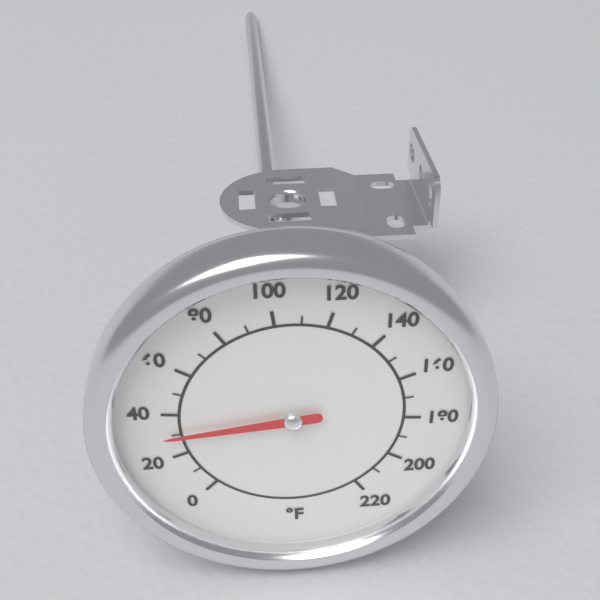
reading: 30 °F
